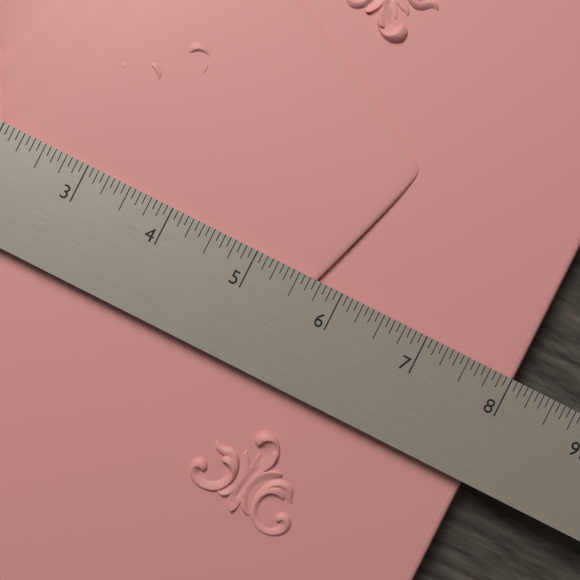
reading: 8.0625 in
